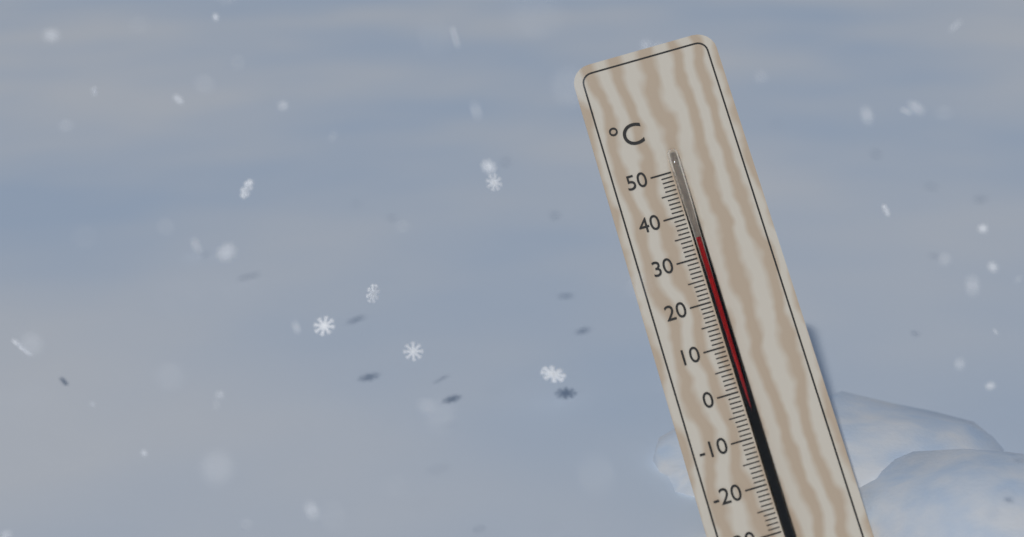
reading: 34 °C
